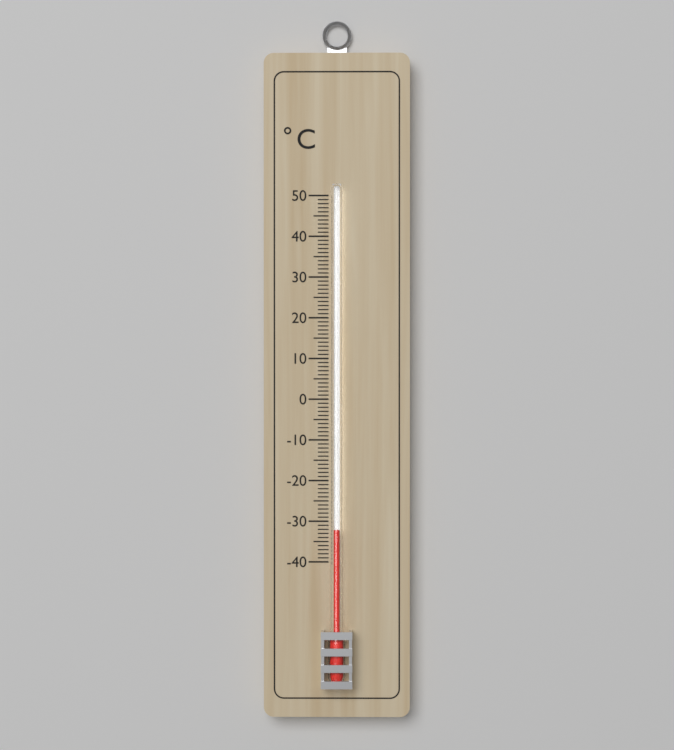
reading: -32 °C
